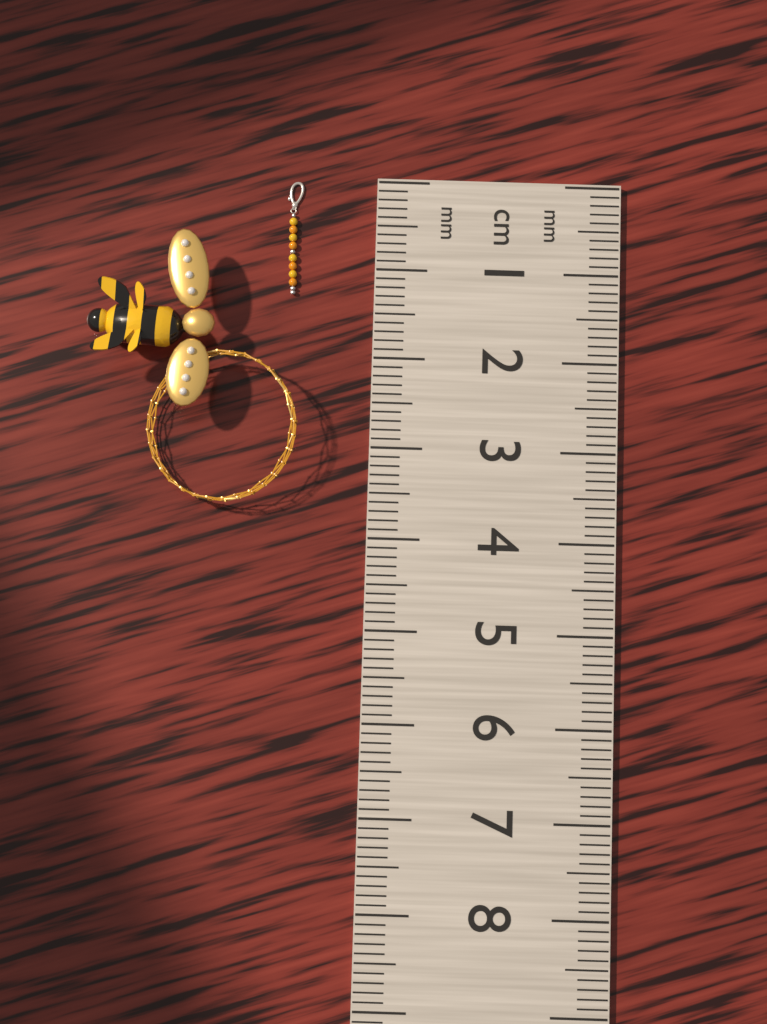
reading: 1.3 cm
